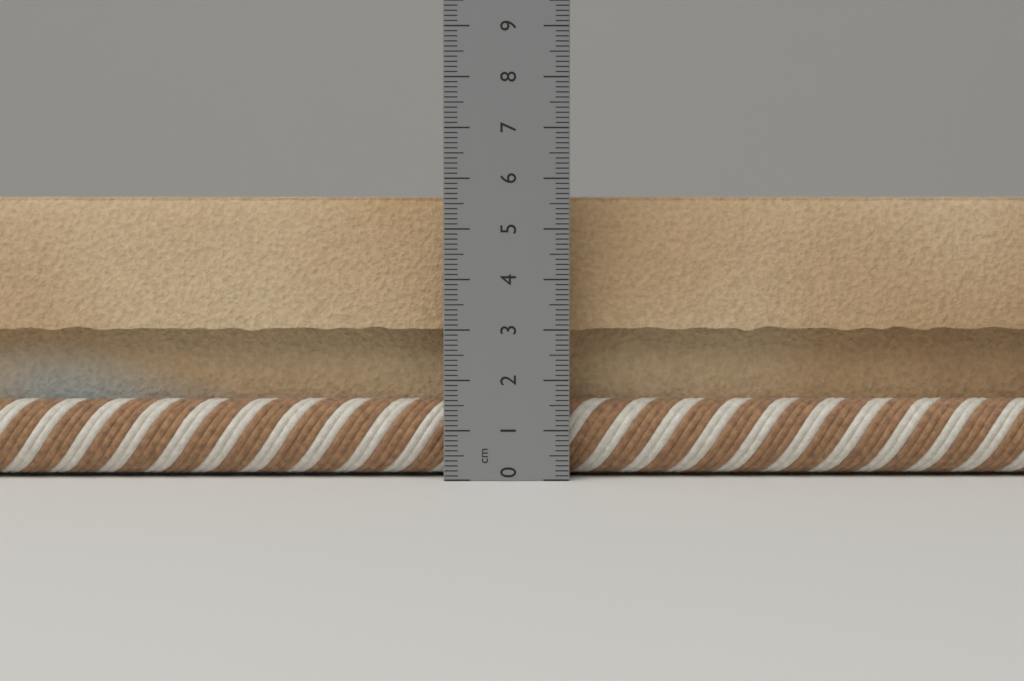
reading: 5.7 cm
